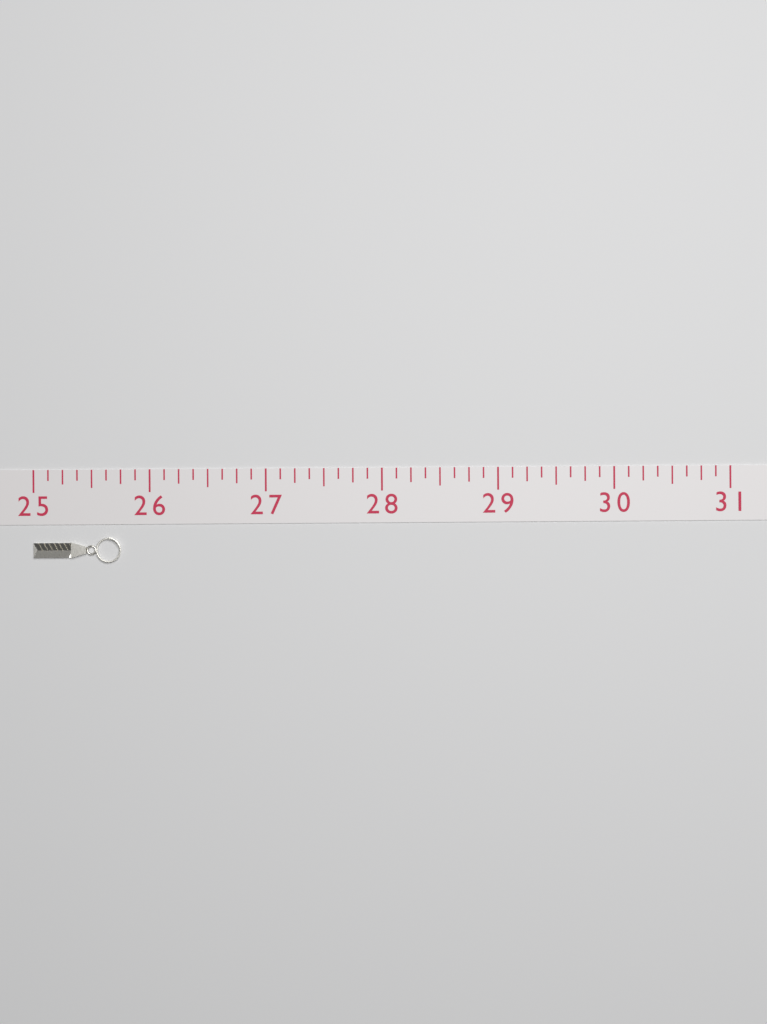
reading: 25.750 (no unit)
